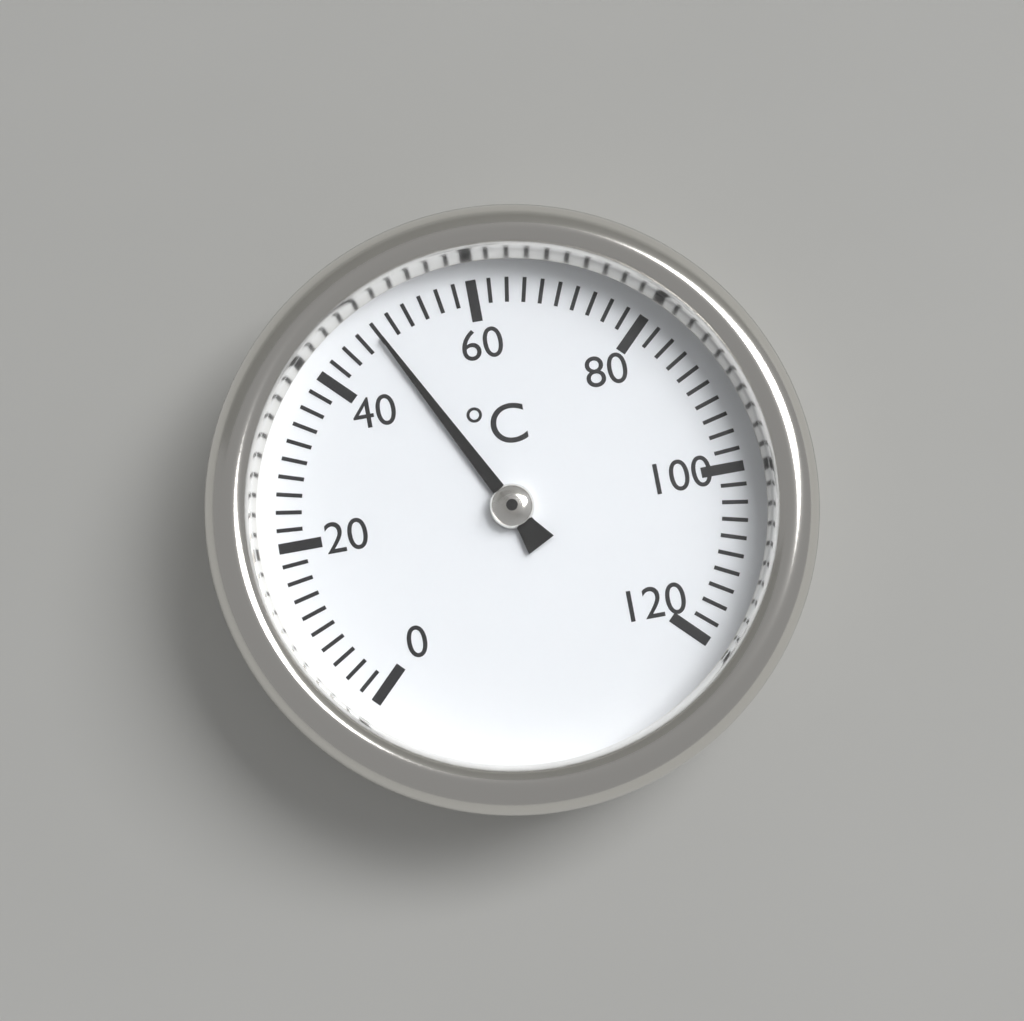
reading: 48 °C
